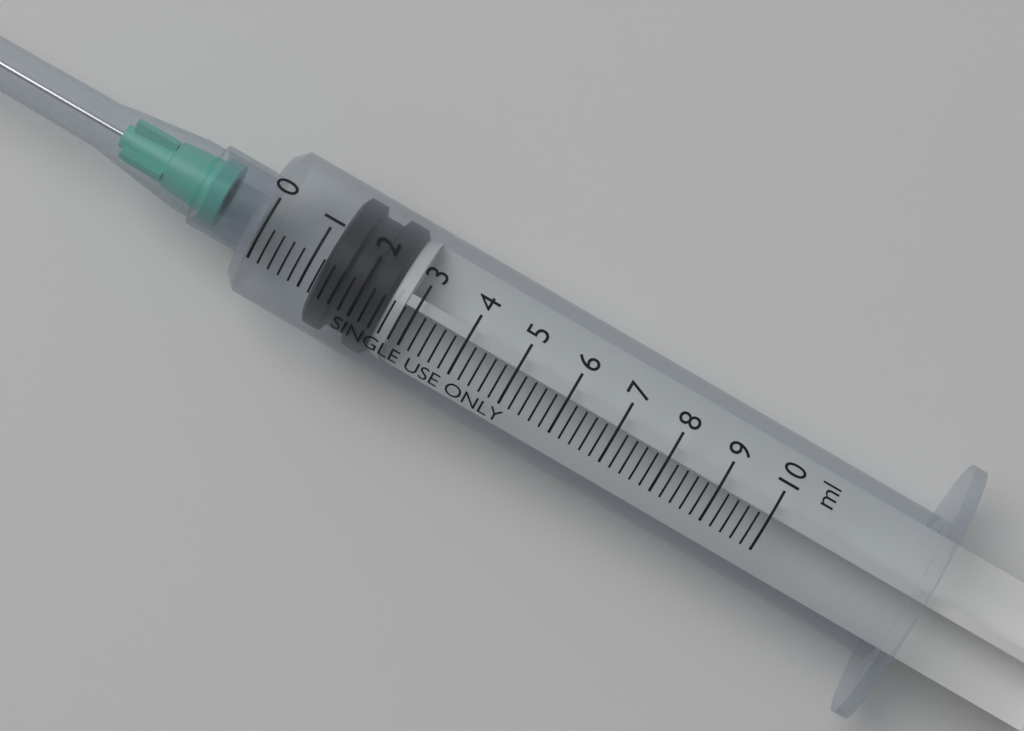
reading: 1.2 ml
